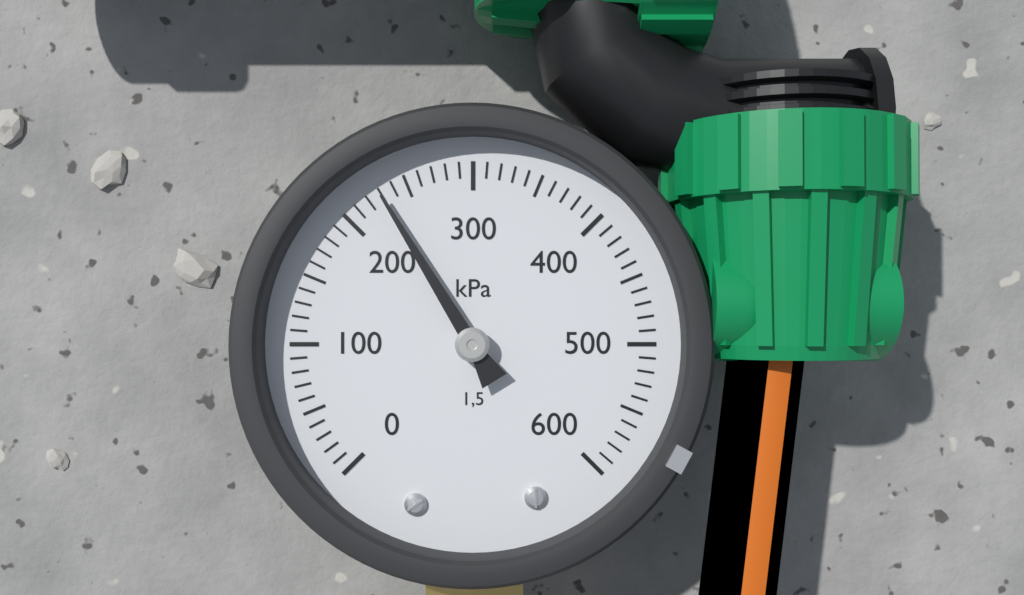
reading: 230 kPa
